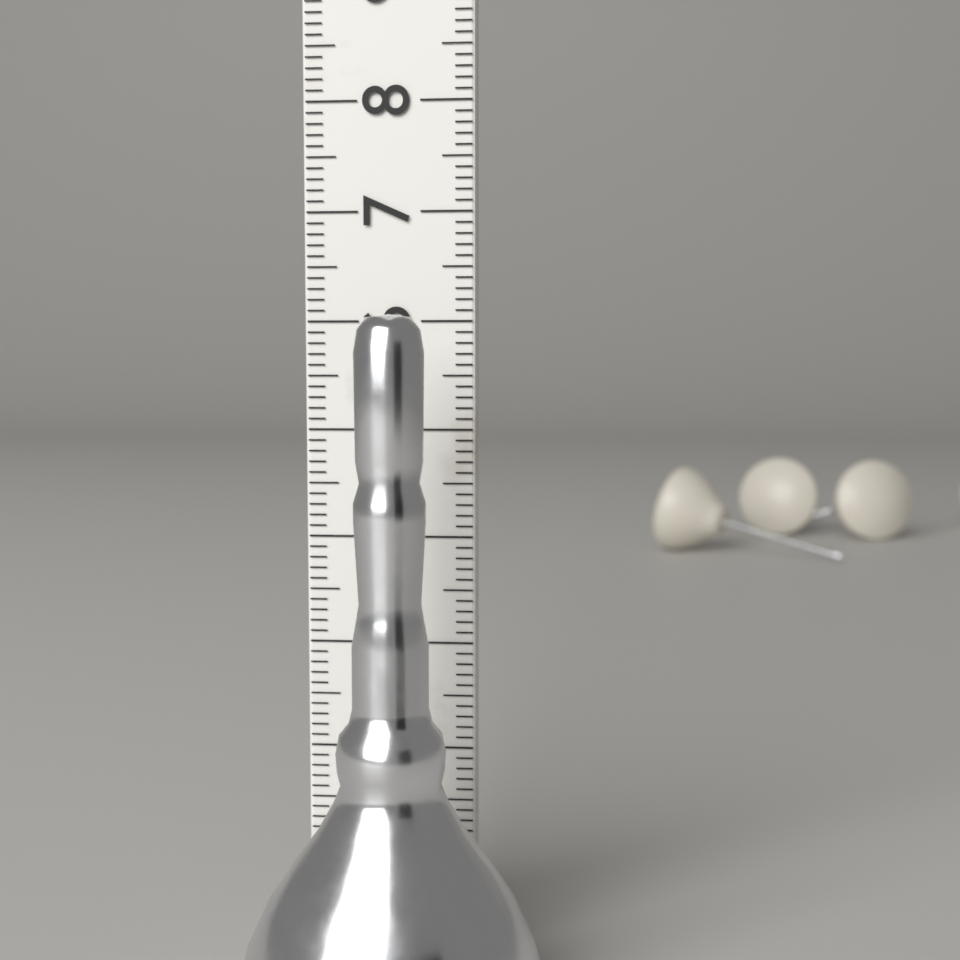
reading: 6.0 cm
